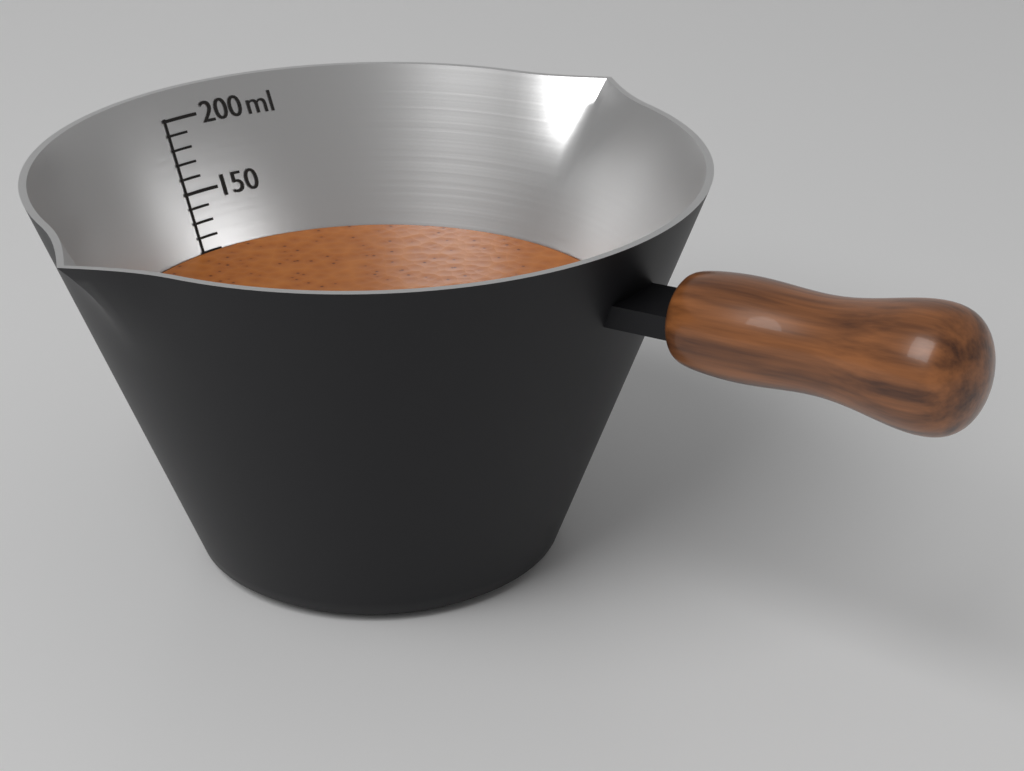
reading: 110 ml
